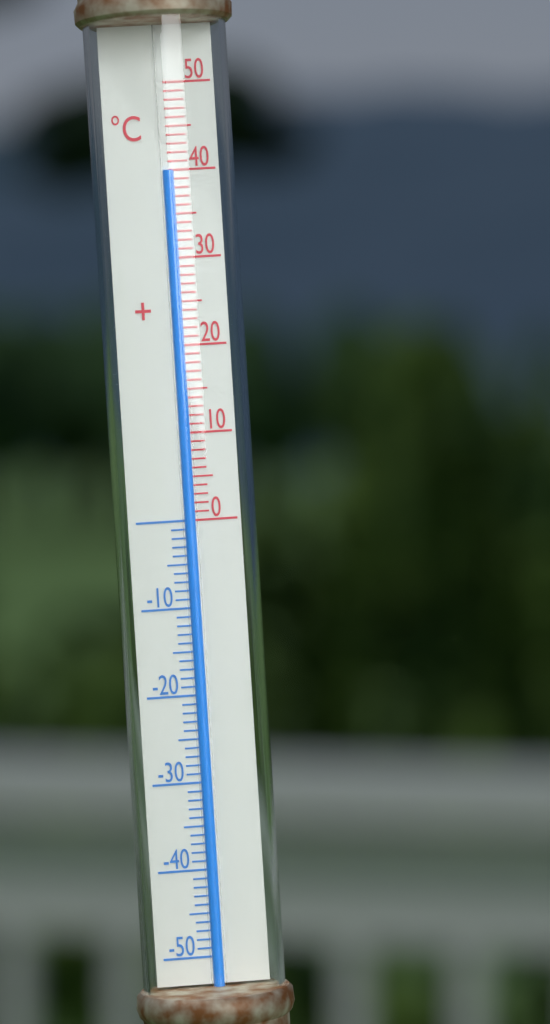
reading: 40 °C
